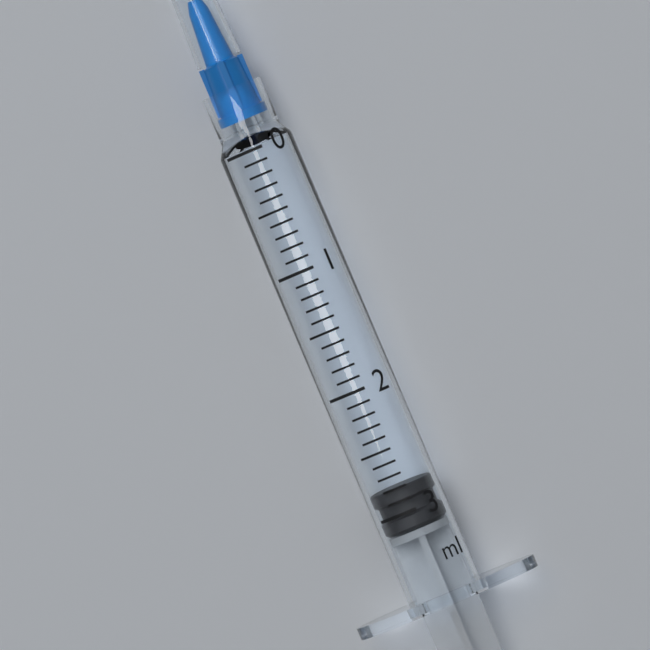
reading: 2.8 ml
